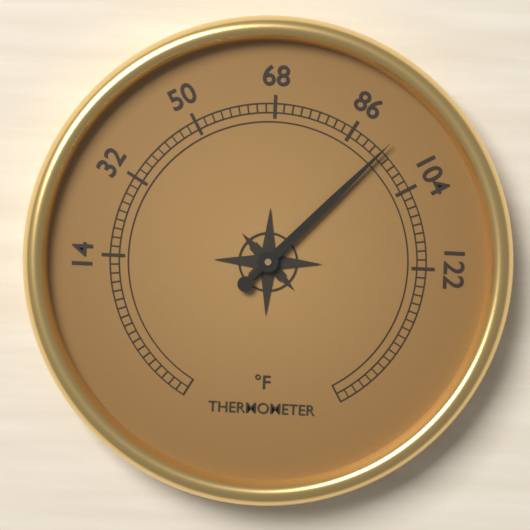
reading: 94 °F
